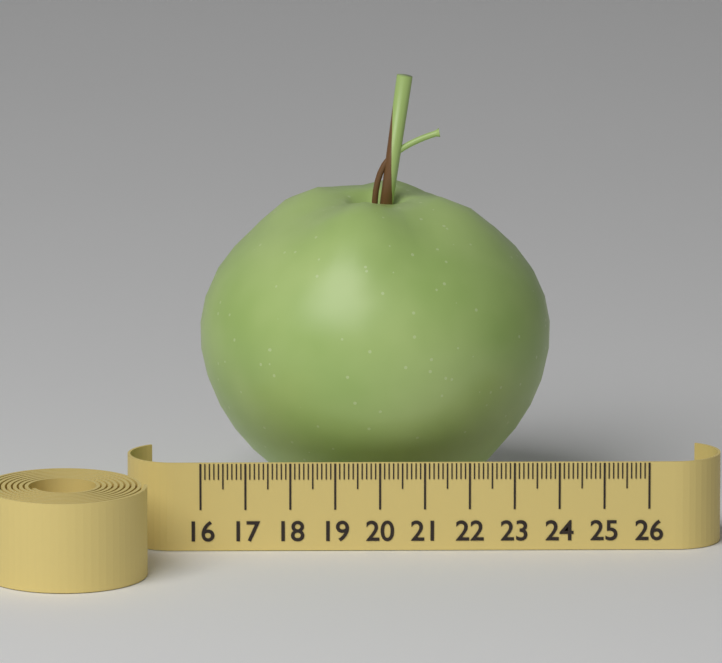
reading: 23.9 (no unit)
